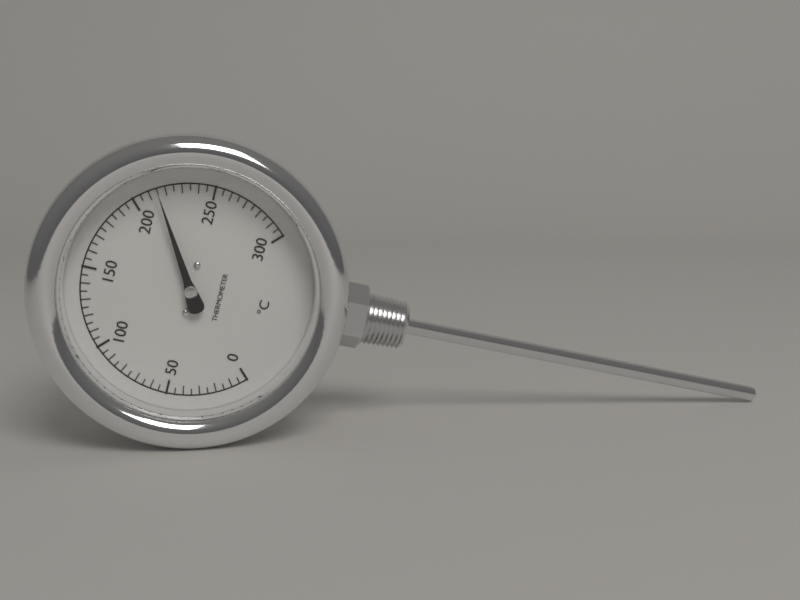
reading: 215 °C
